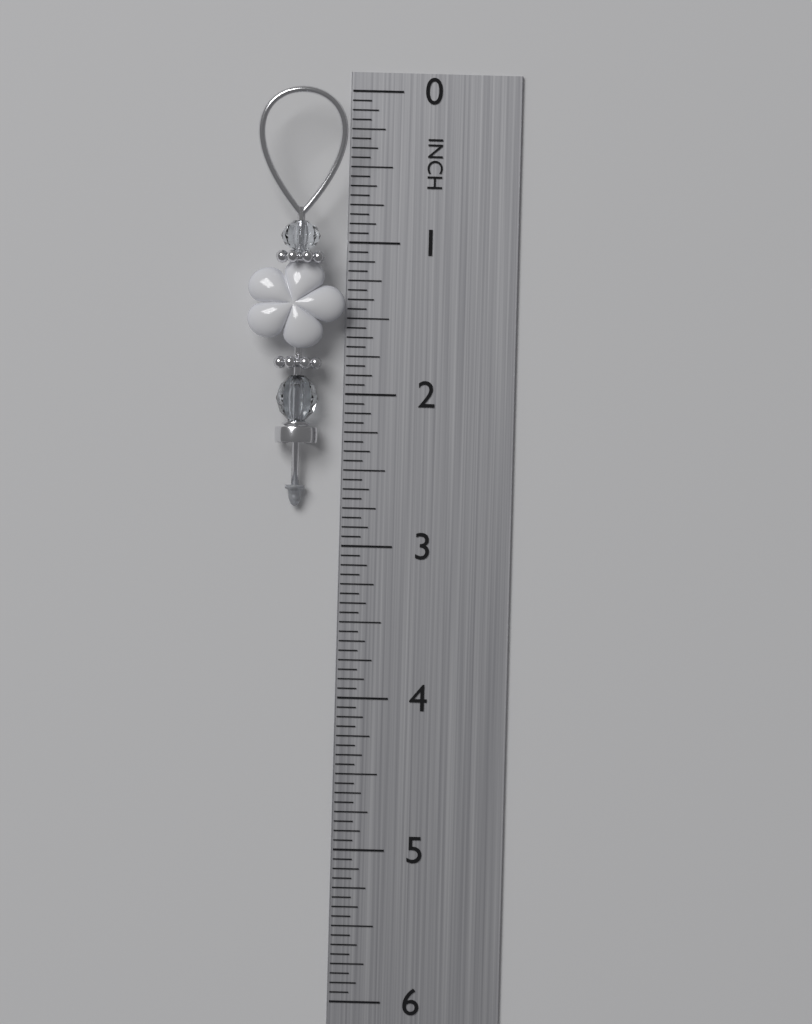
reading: 2.7500 in
